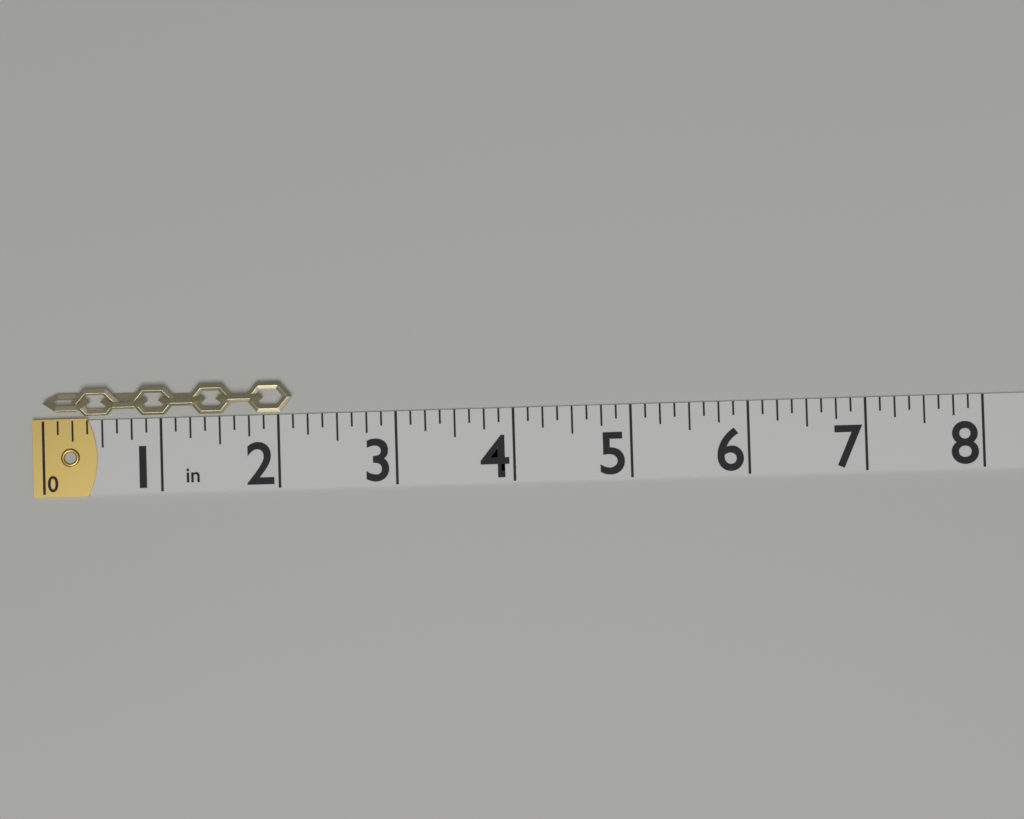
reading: 2.125 in
